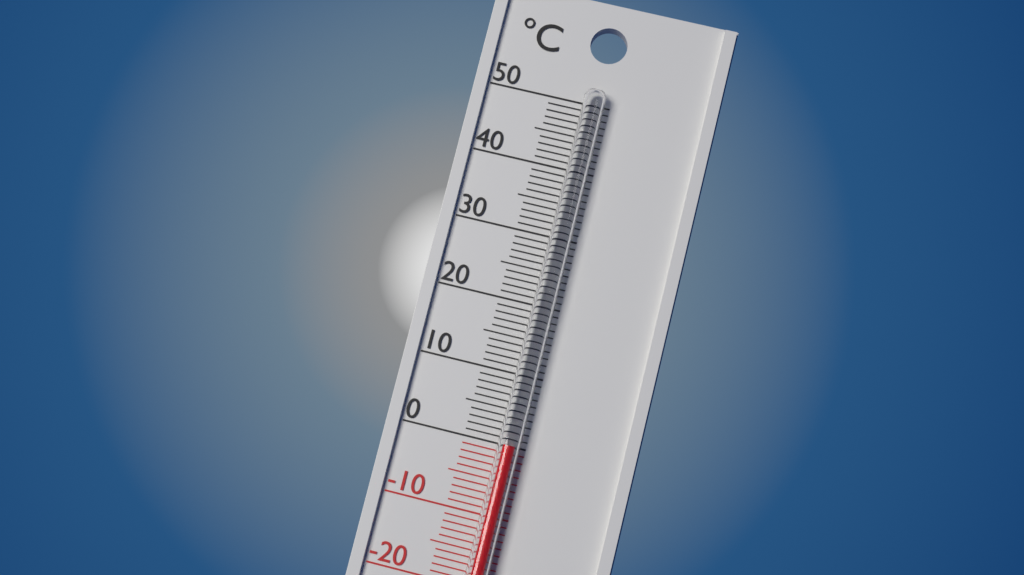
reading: 0 °C
